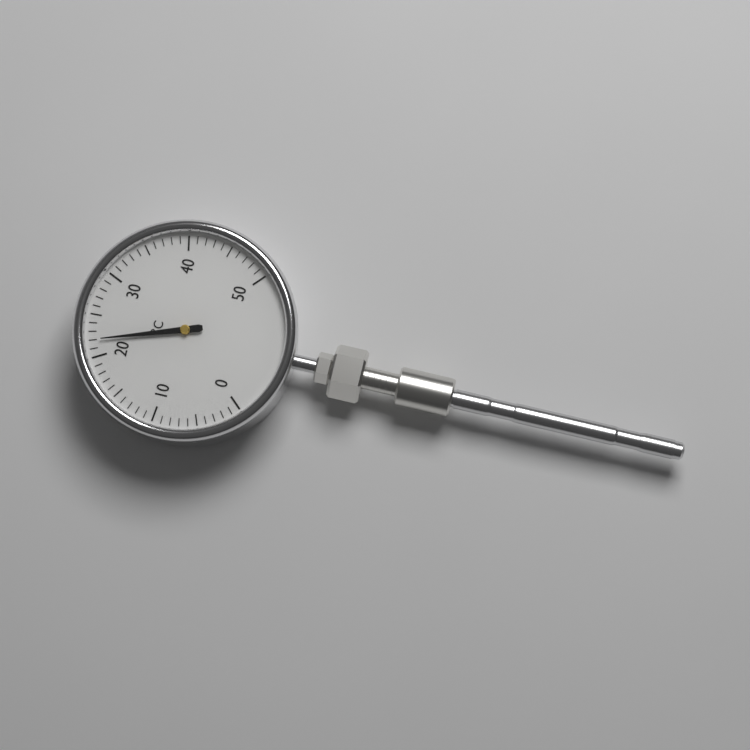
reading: 22 °C
